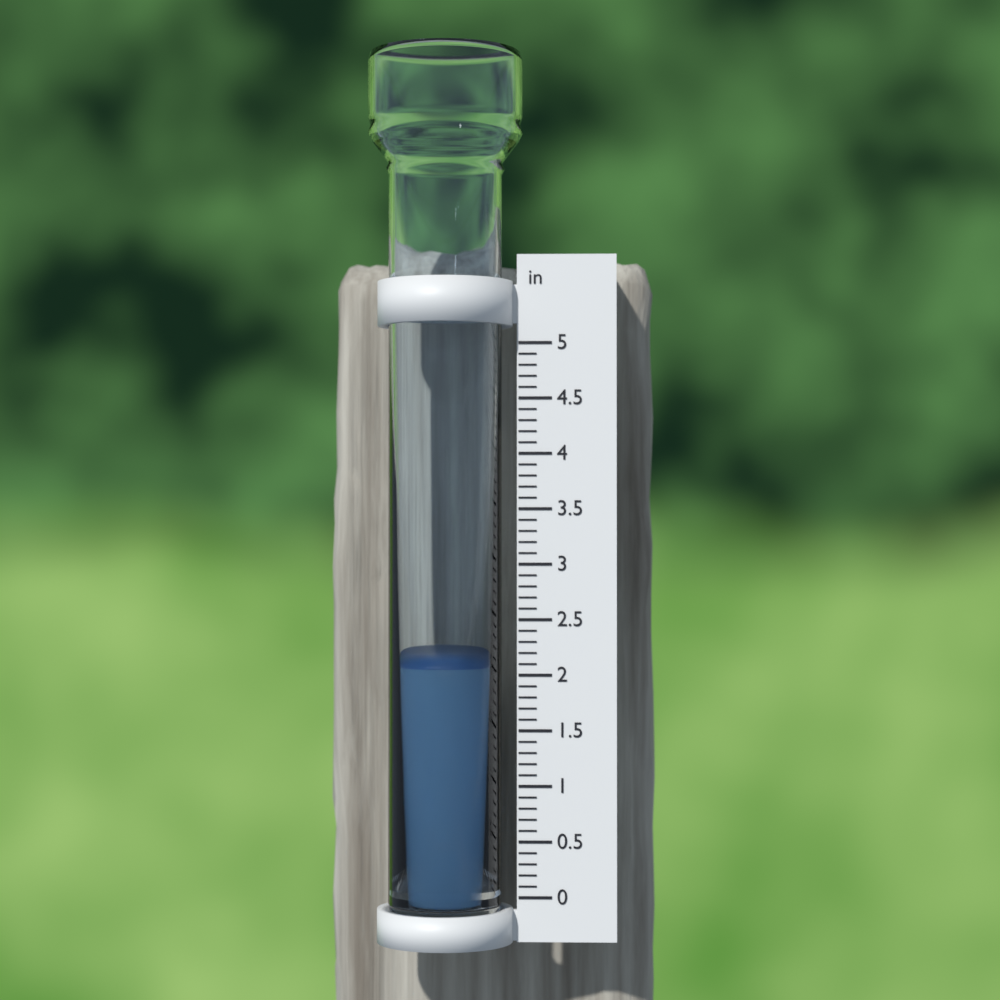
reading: 2.1 in
